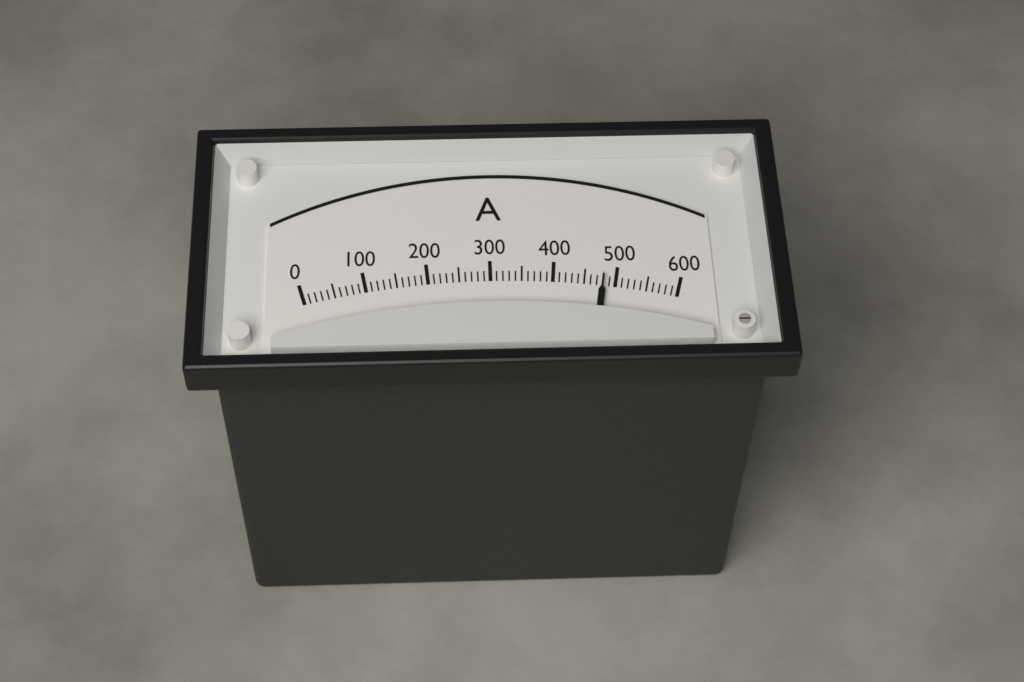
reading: 480 A
